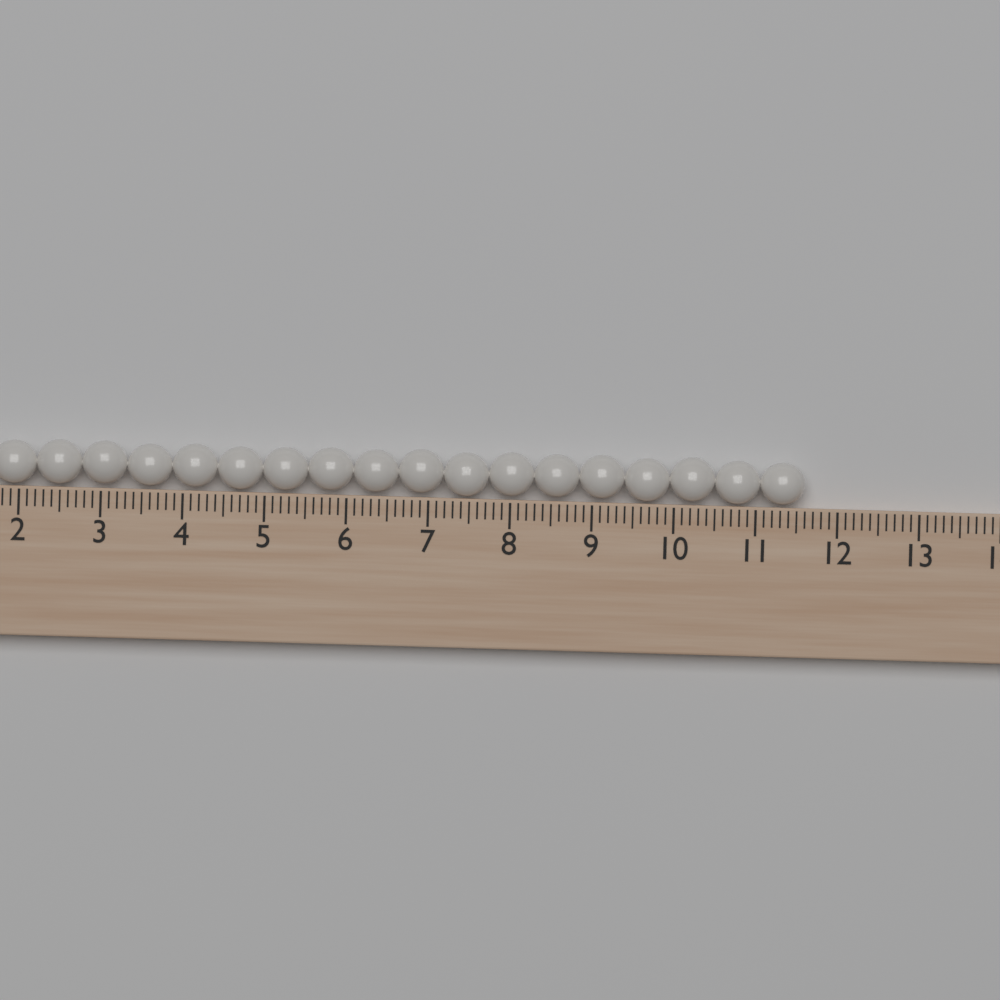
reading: 11.6 (no unit)
